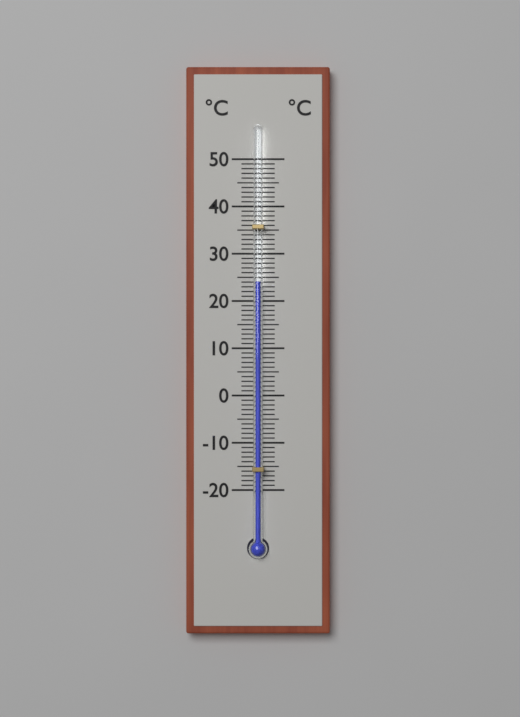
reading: 24 °C
